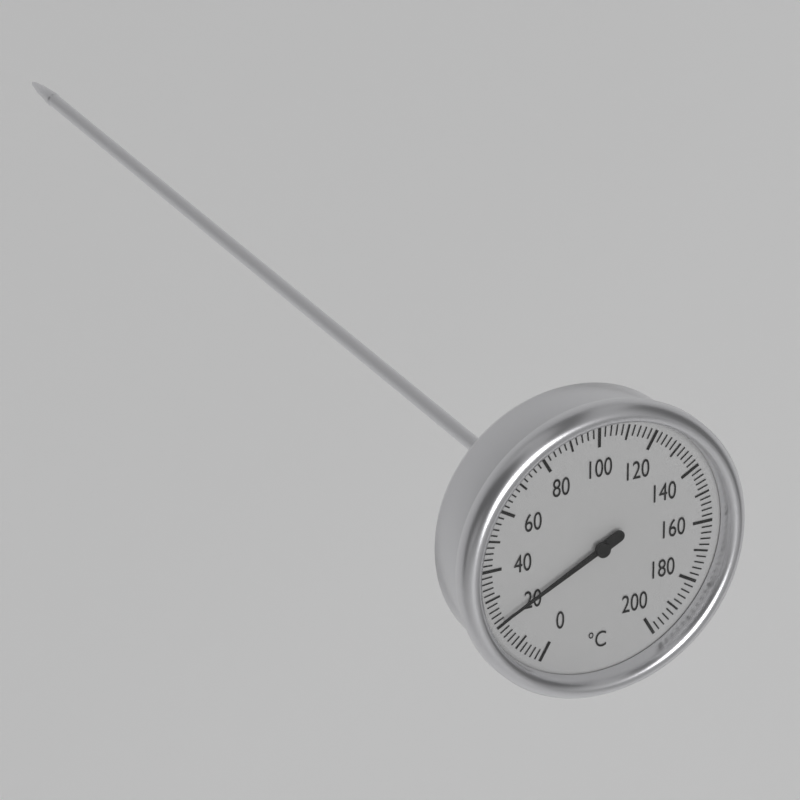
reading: 22 °C
